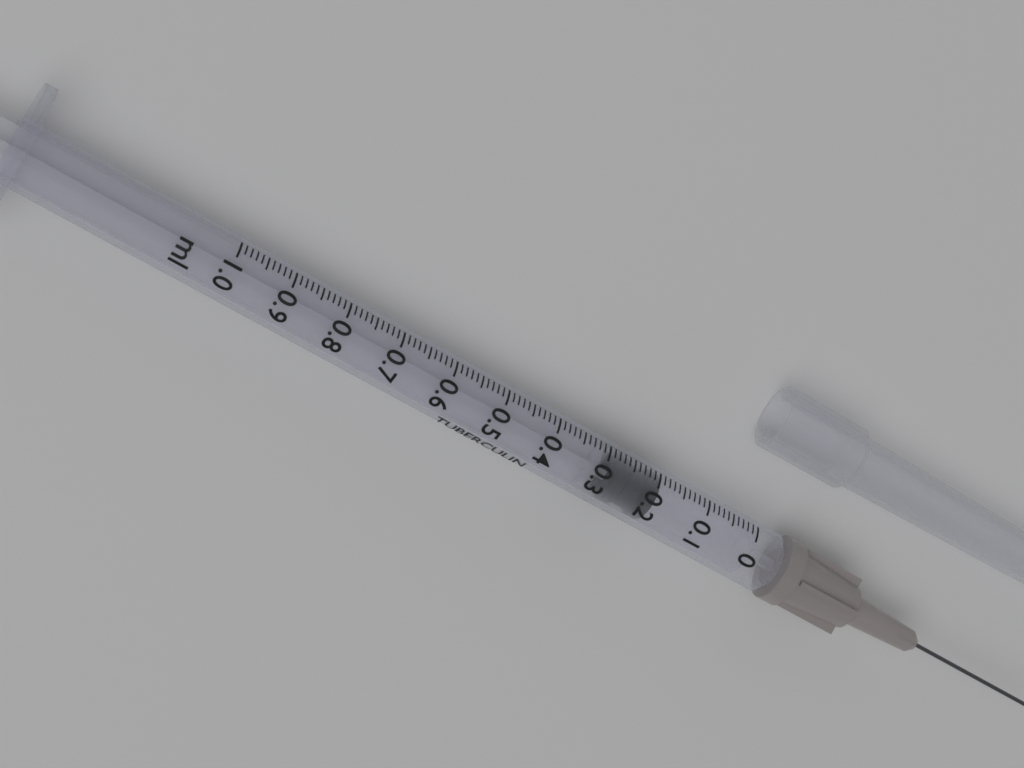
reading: 0.19 ml
